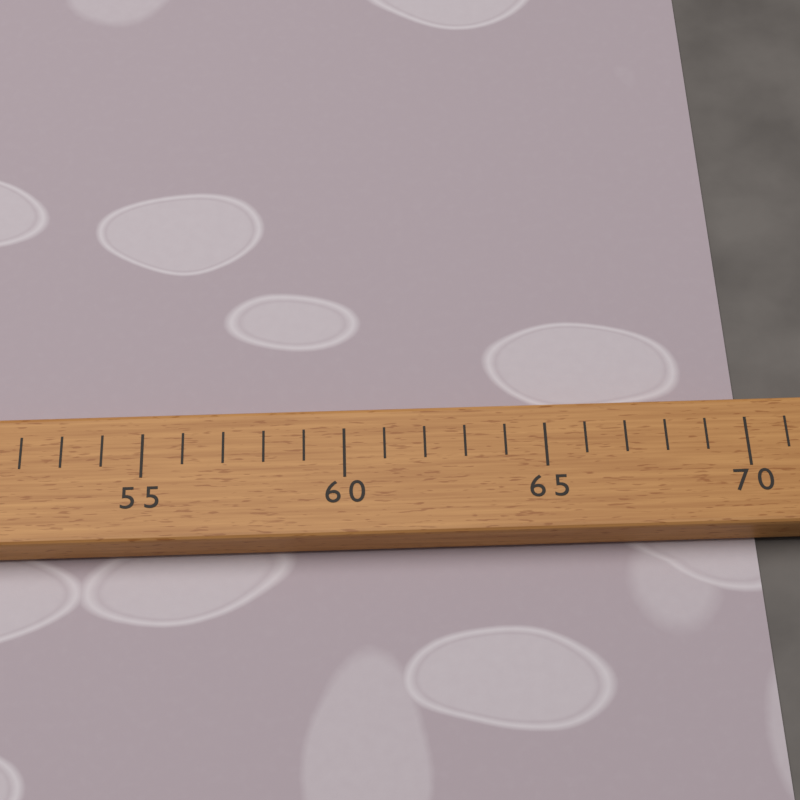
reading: 70 (no unit)
